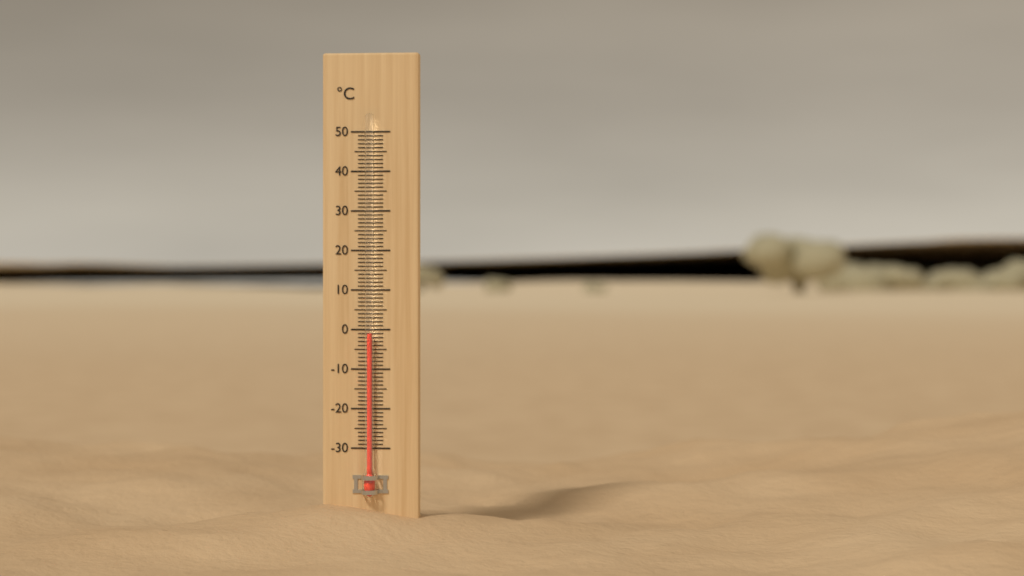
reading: -1 °C
